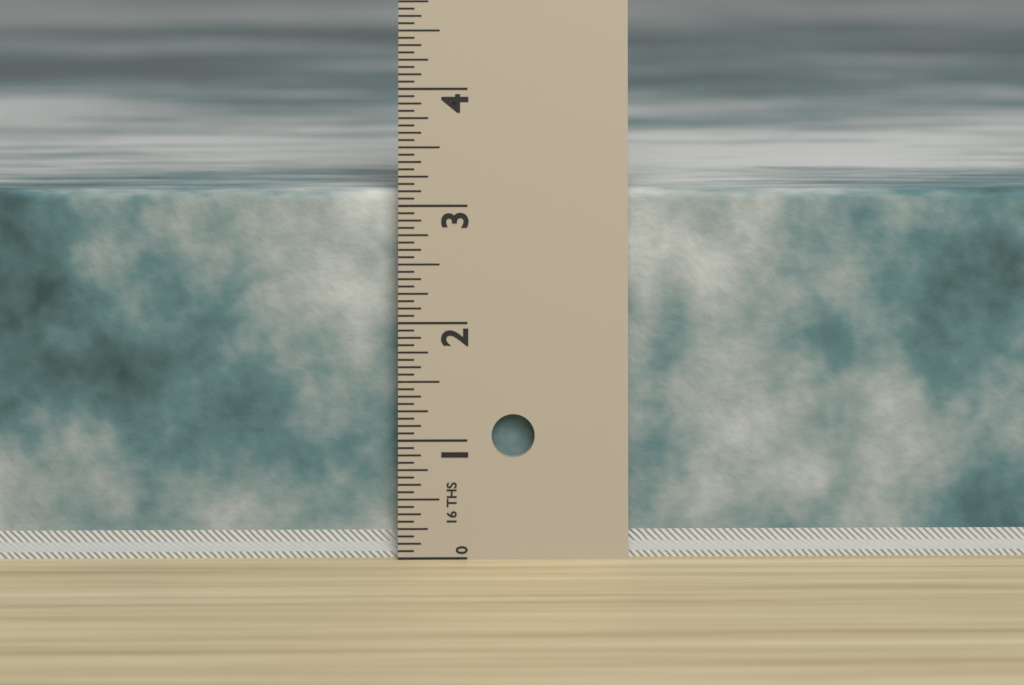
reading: 3.1250 in
